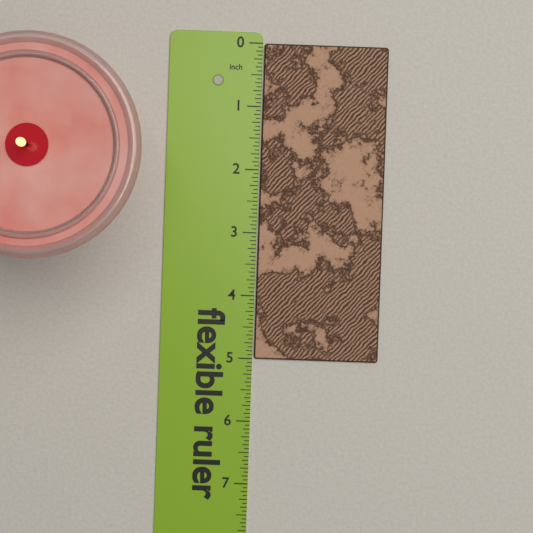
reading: 5.0000 in
